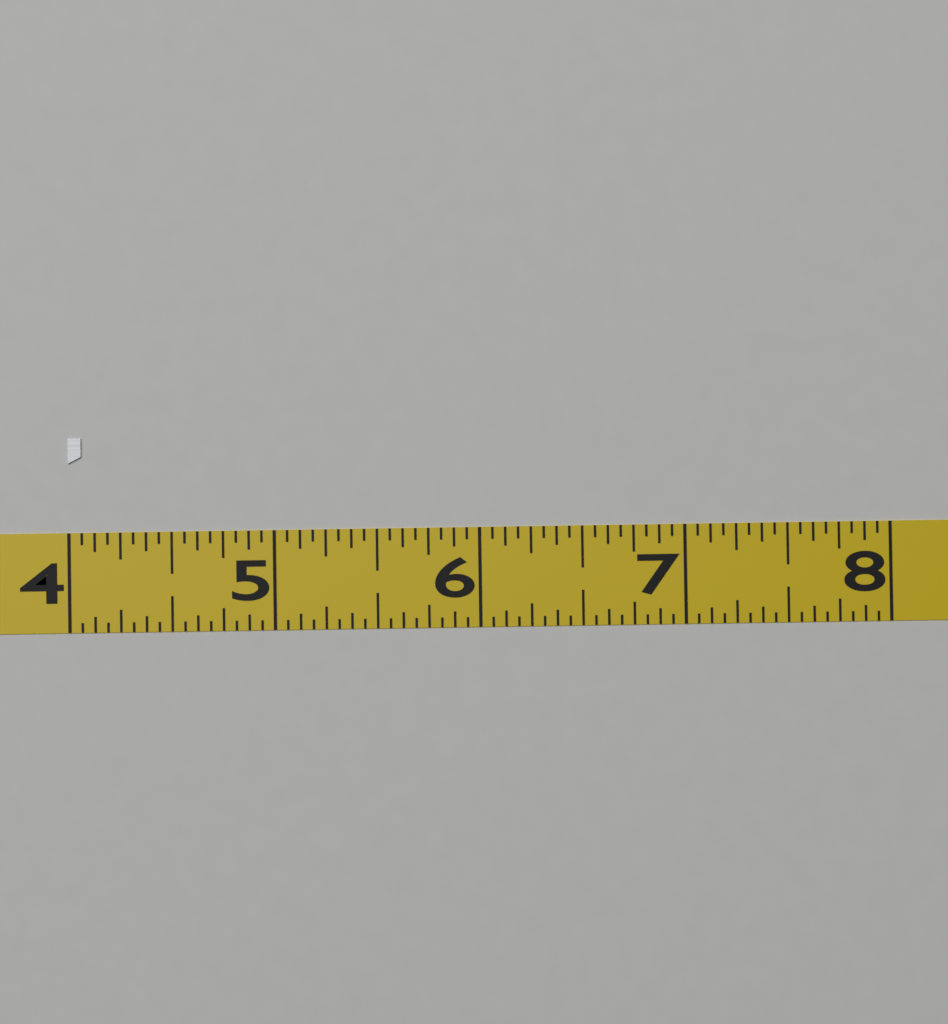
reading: 4.0625 (no unit)
